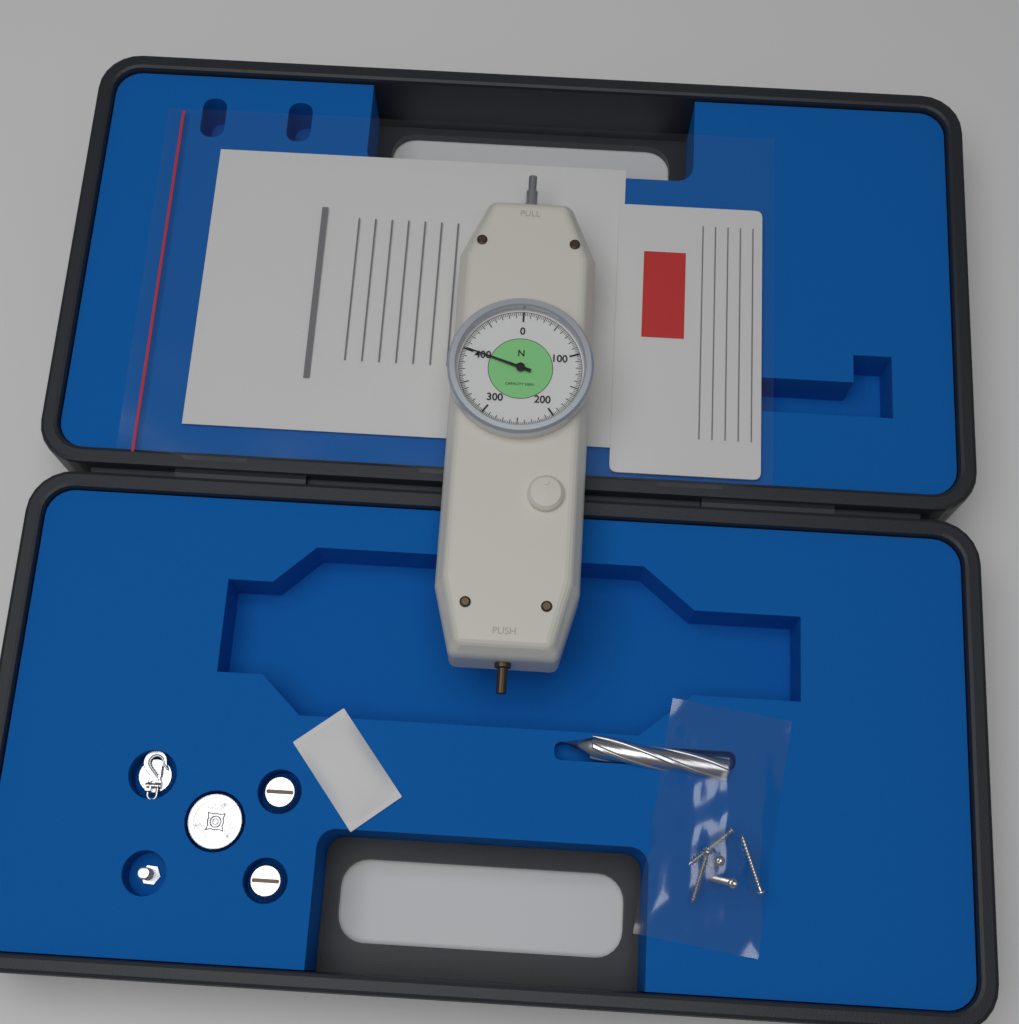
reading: 400.0 N
